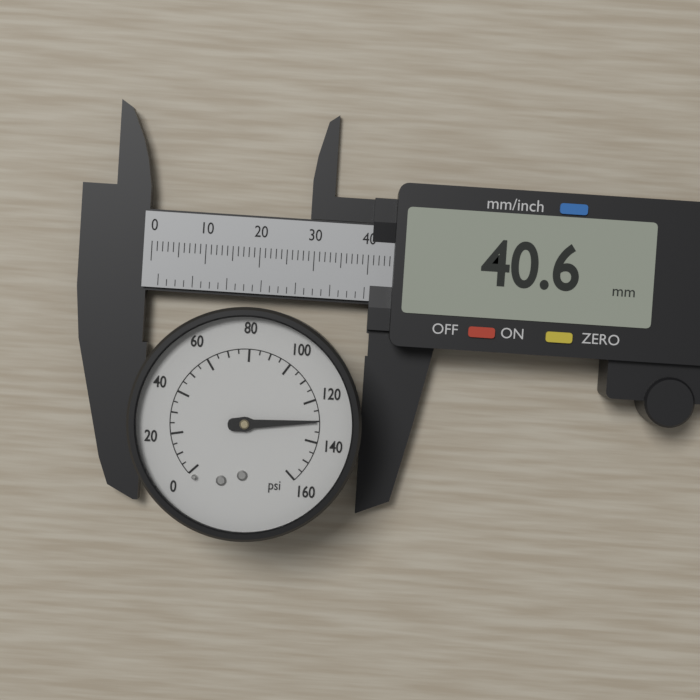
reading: 130 psi
